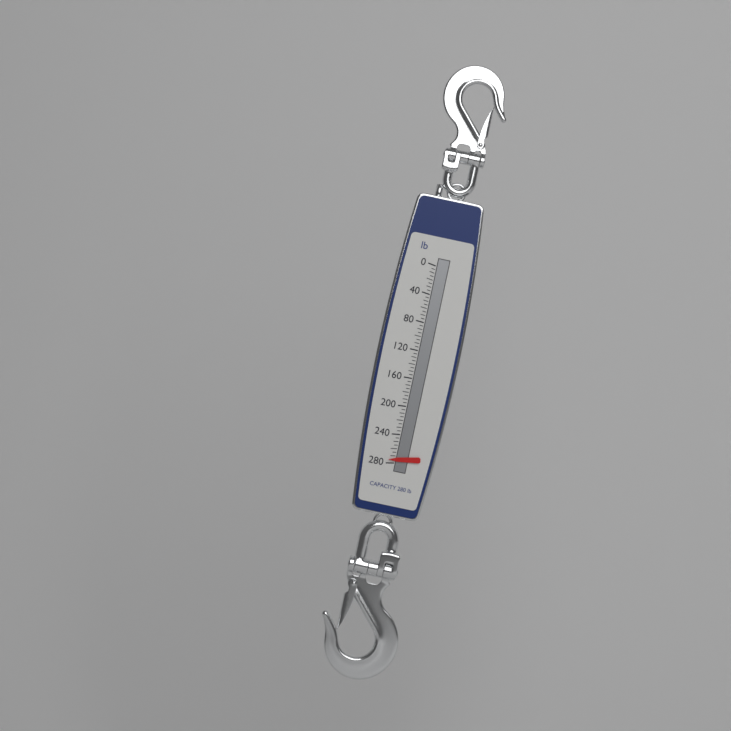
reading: 275 lb
